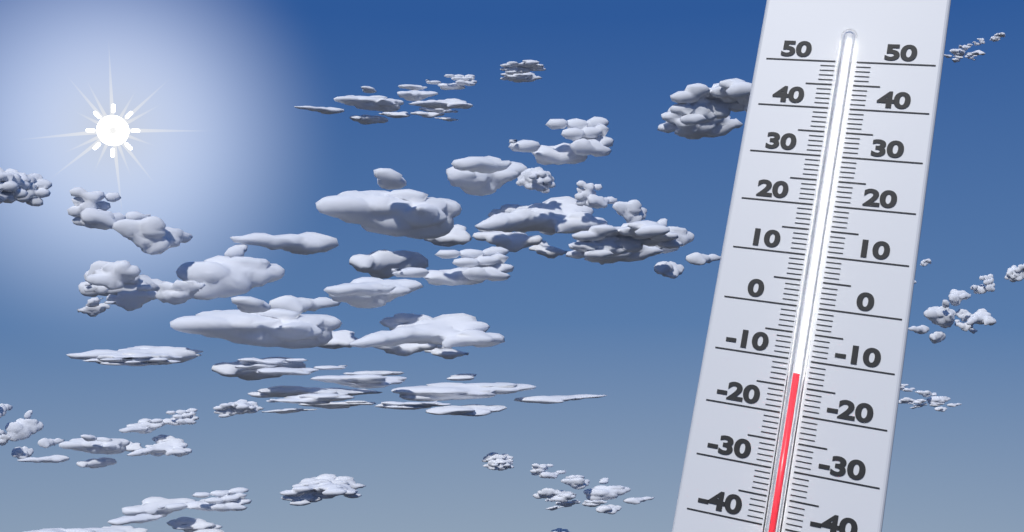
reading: -13 (no unit)
